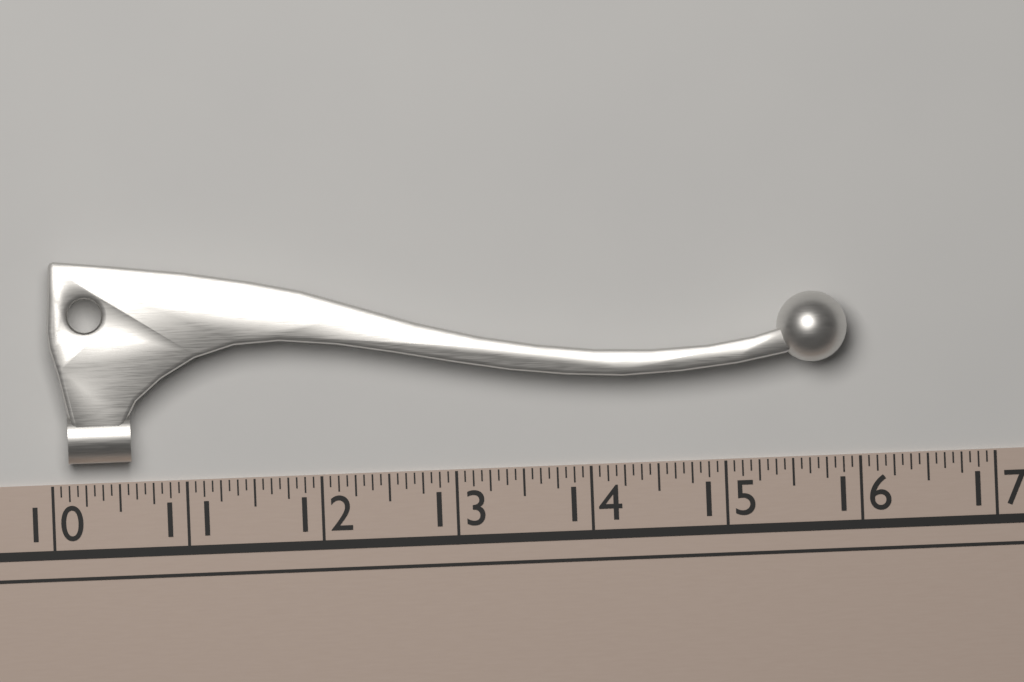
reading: 15.9375 (no unit)
